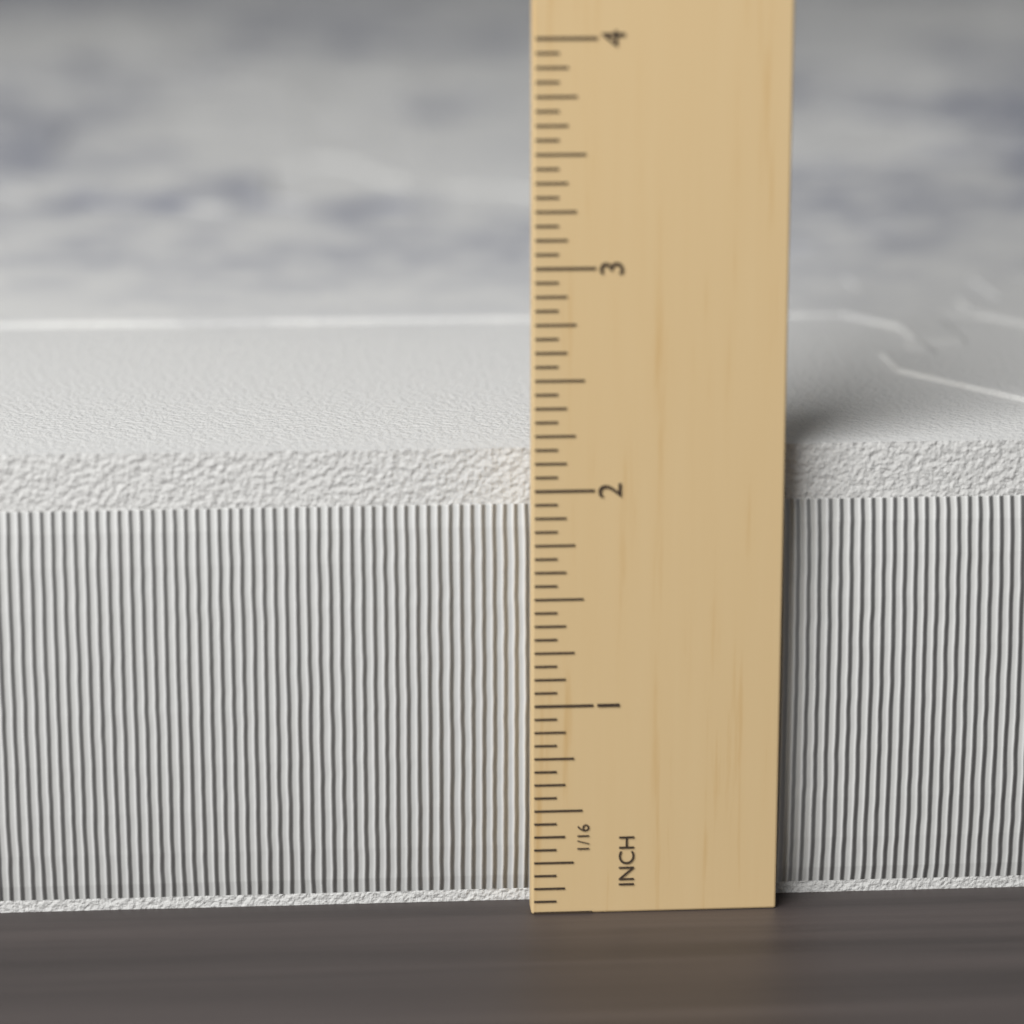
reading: 2.1875 in
